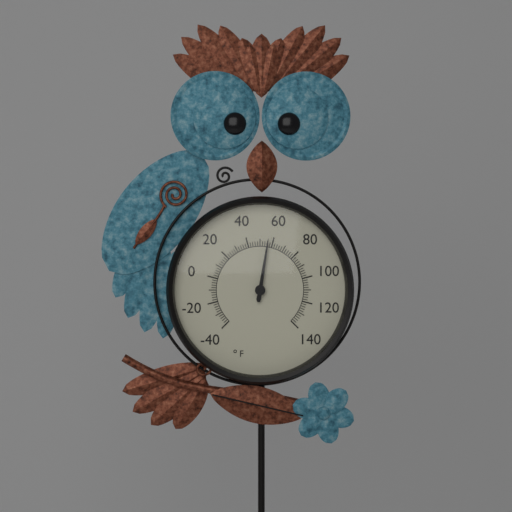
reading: 56 °F
